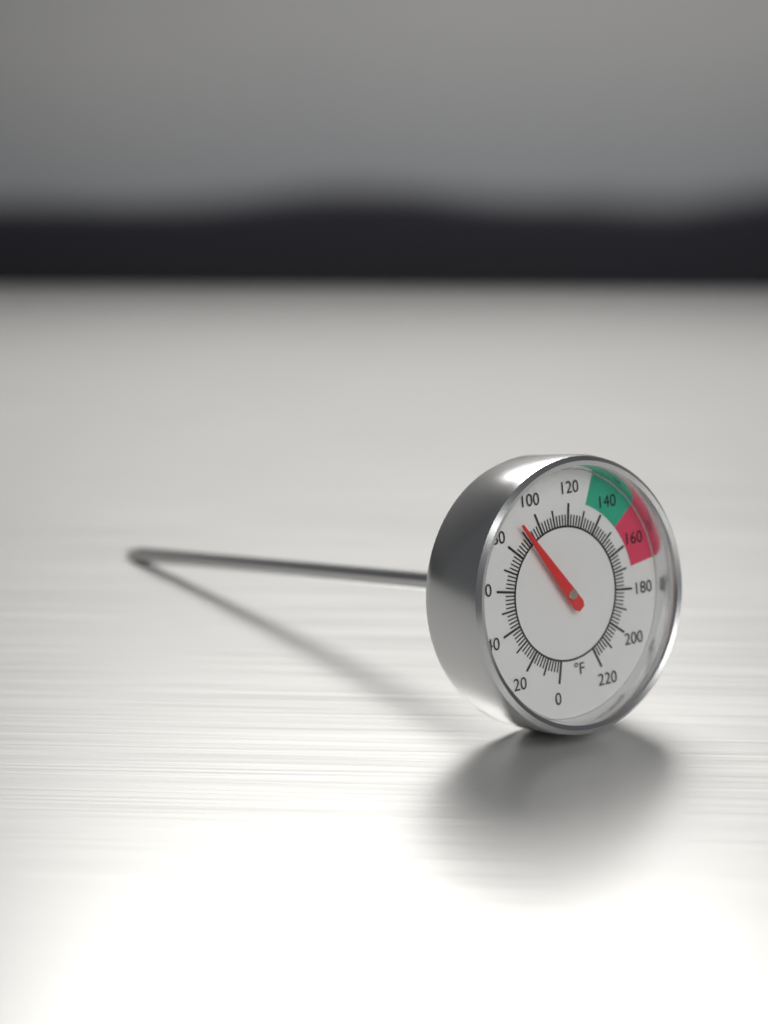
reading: 90 °F
